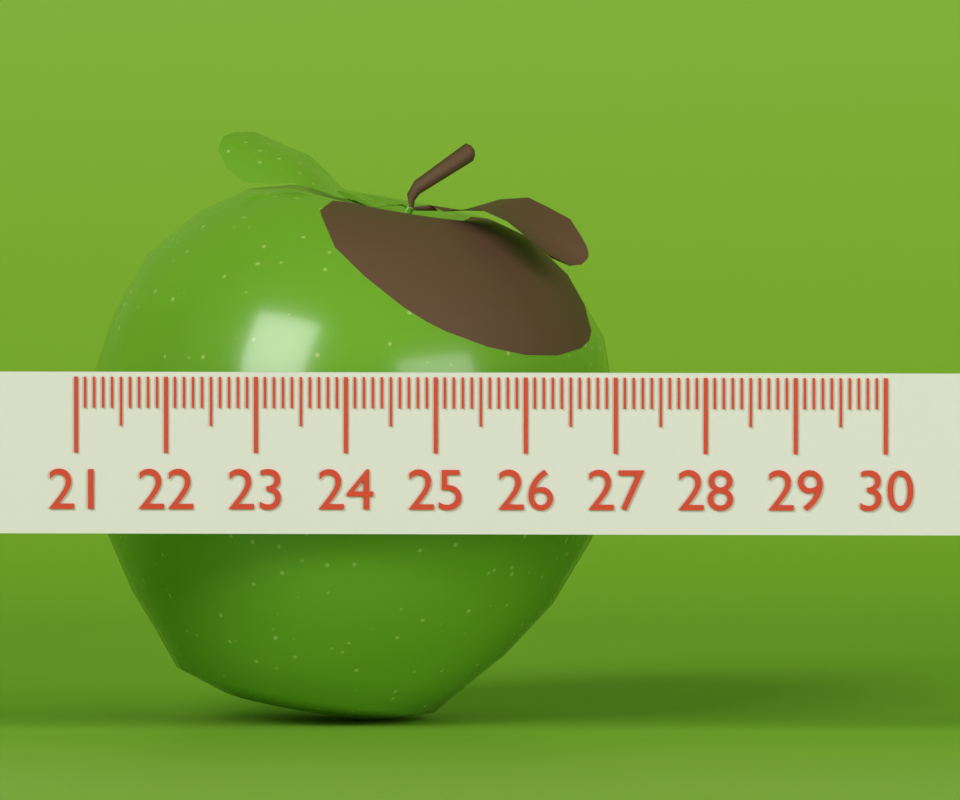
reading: 26.9 (no unit)
